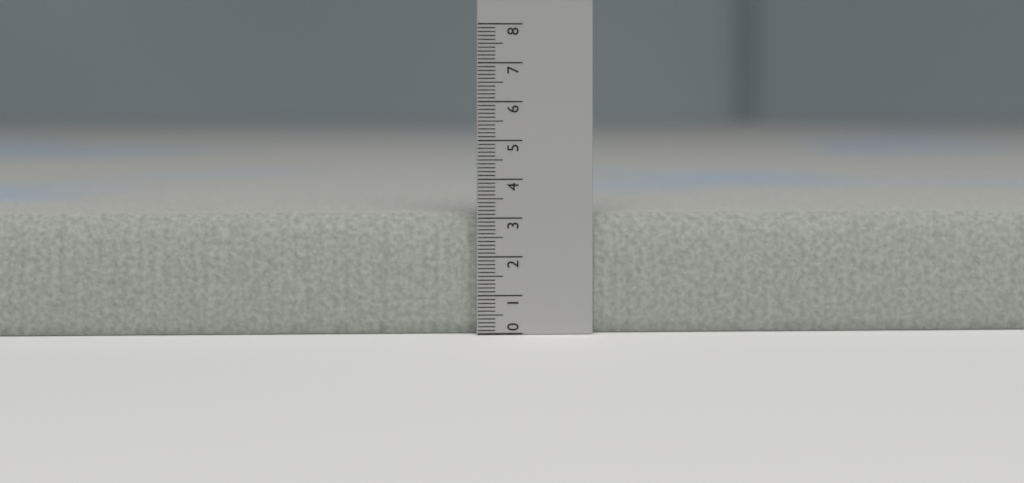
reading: 3.1 (no unit)
